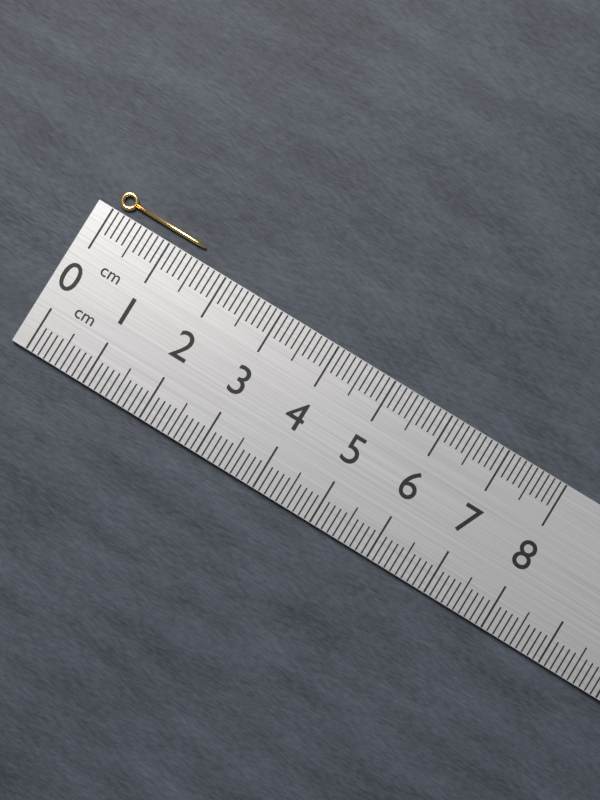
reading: 1.5 cm
